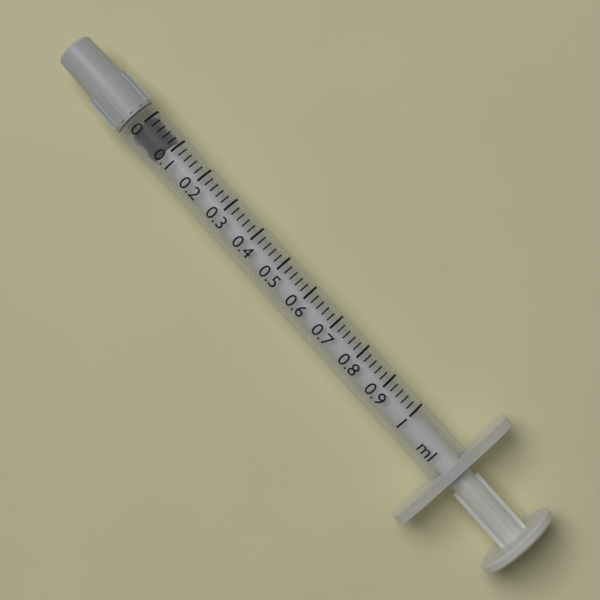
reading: 0.00 ml
